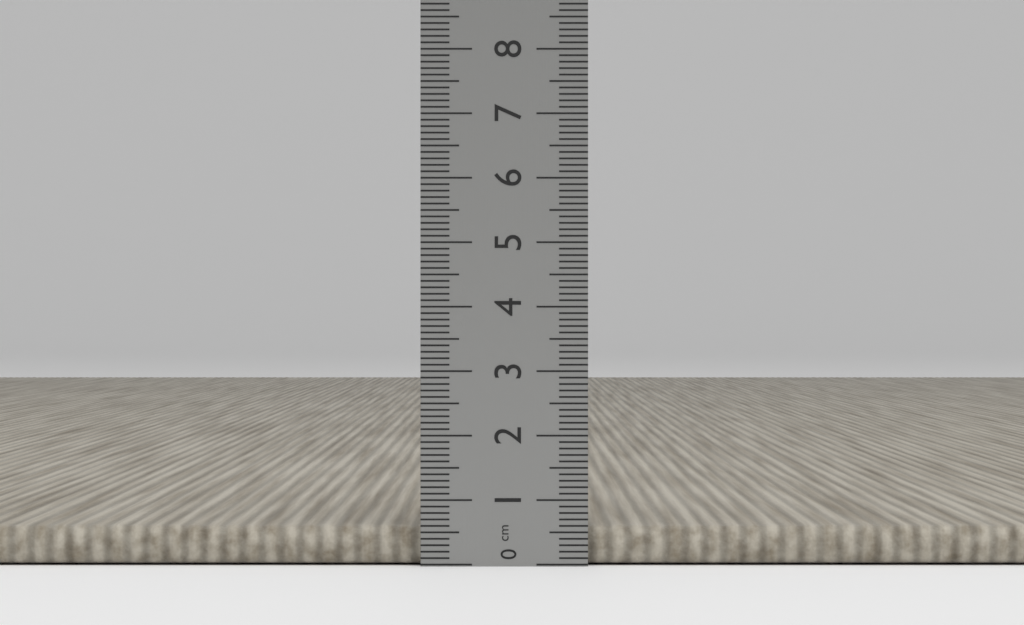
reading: 0.6 cm
